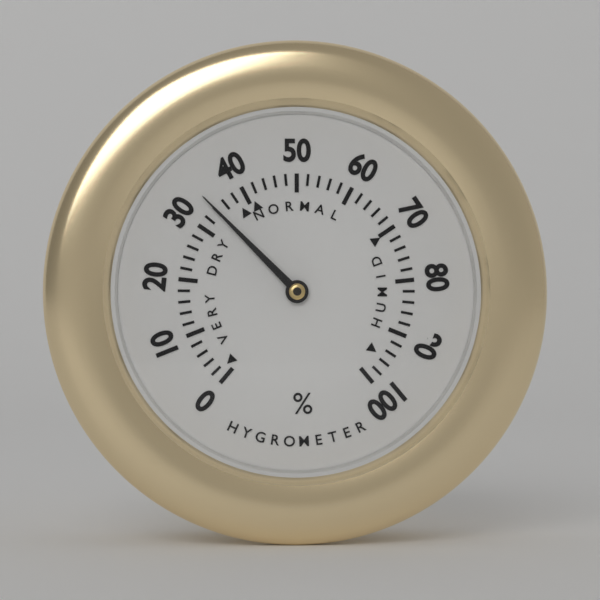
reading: 34 %
